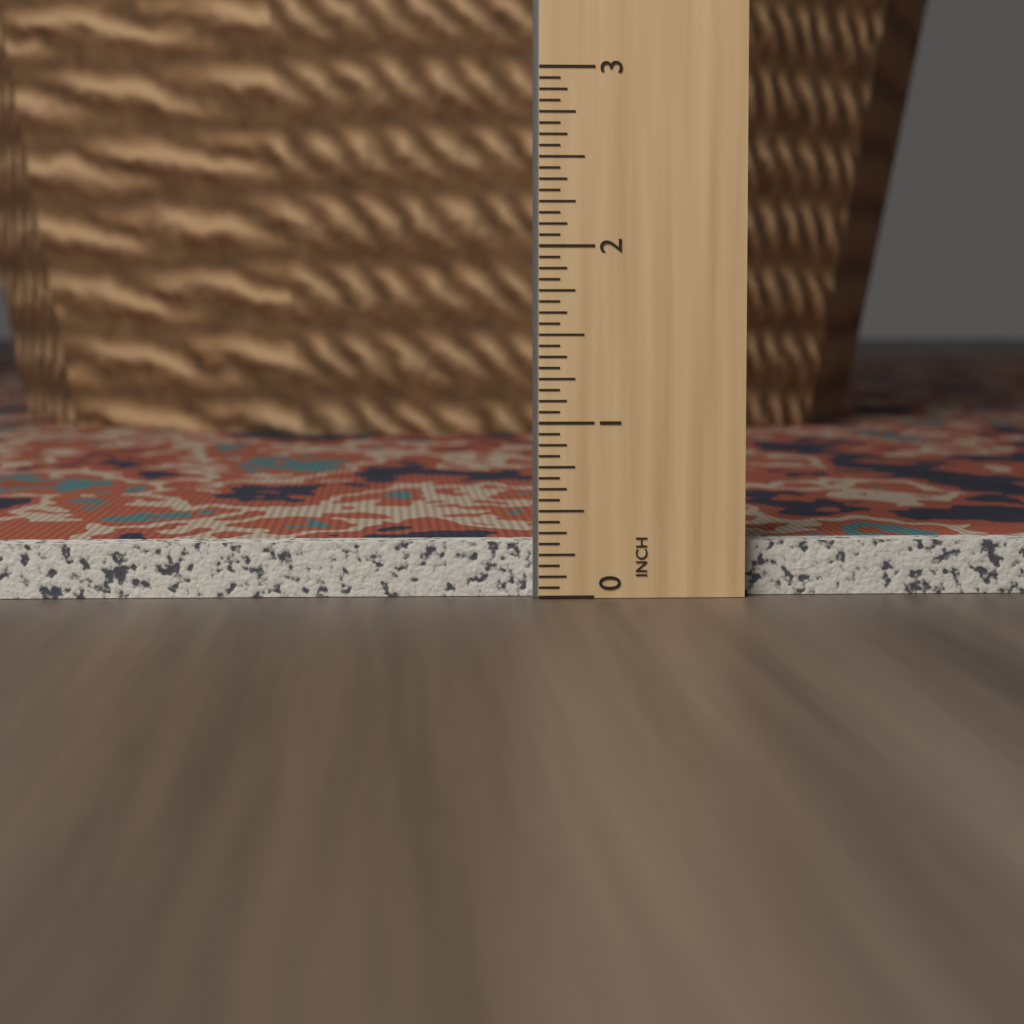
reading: 0.3125 in
